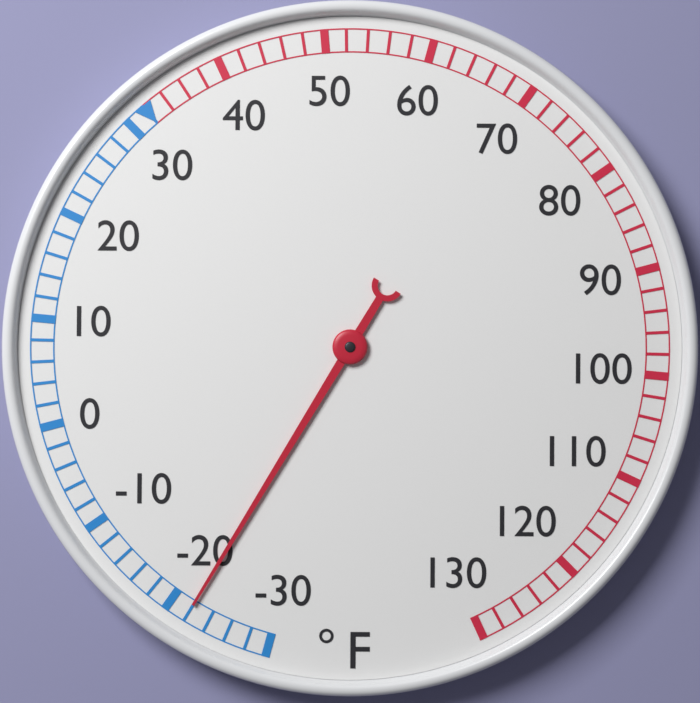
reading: -22 °F
